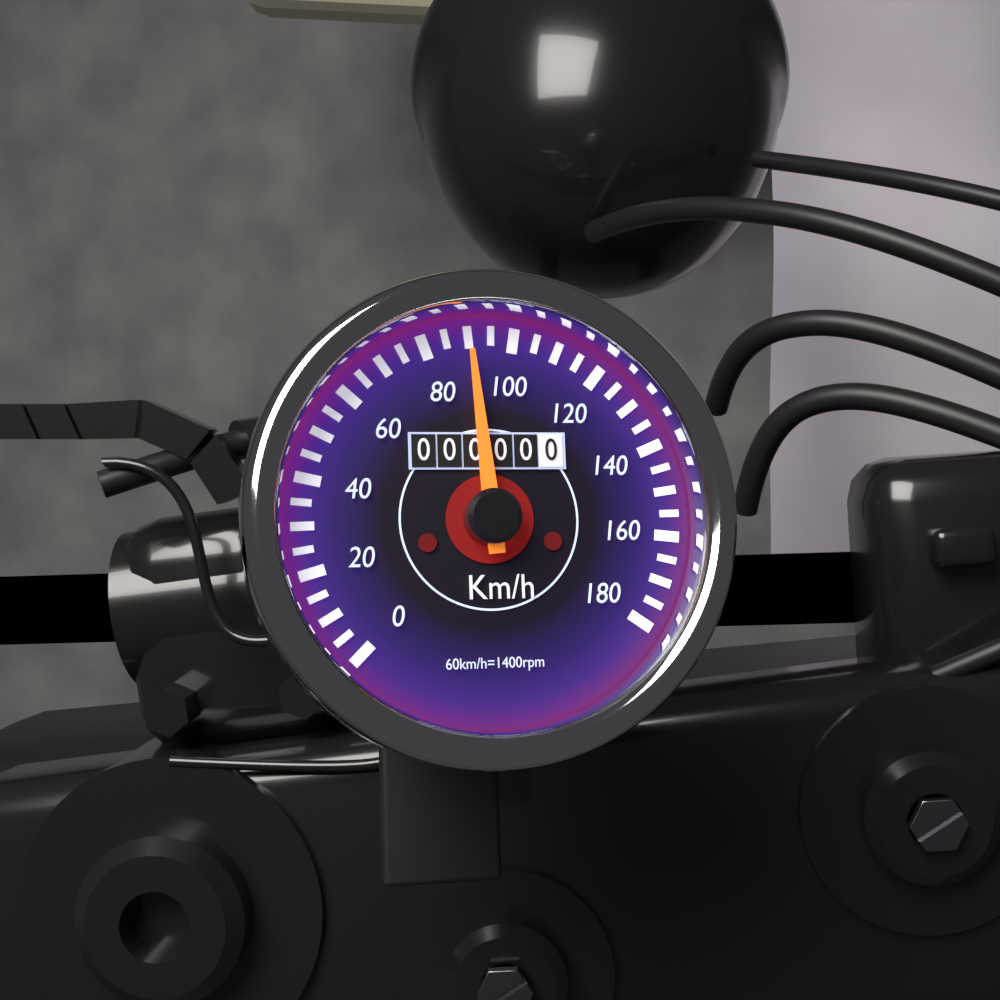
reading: 90 km/h
